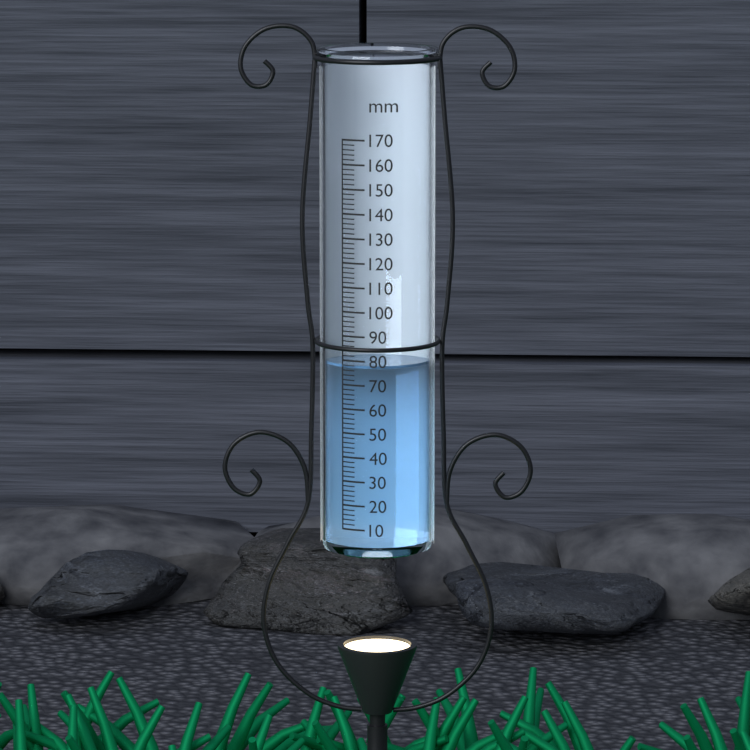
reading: 78 mm
